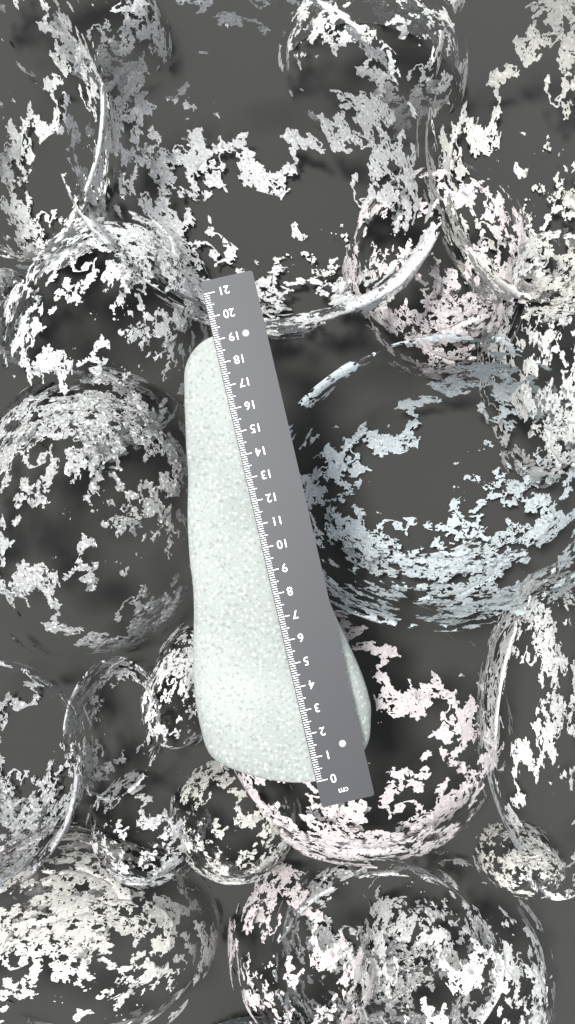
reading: 19.2 cm
